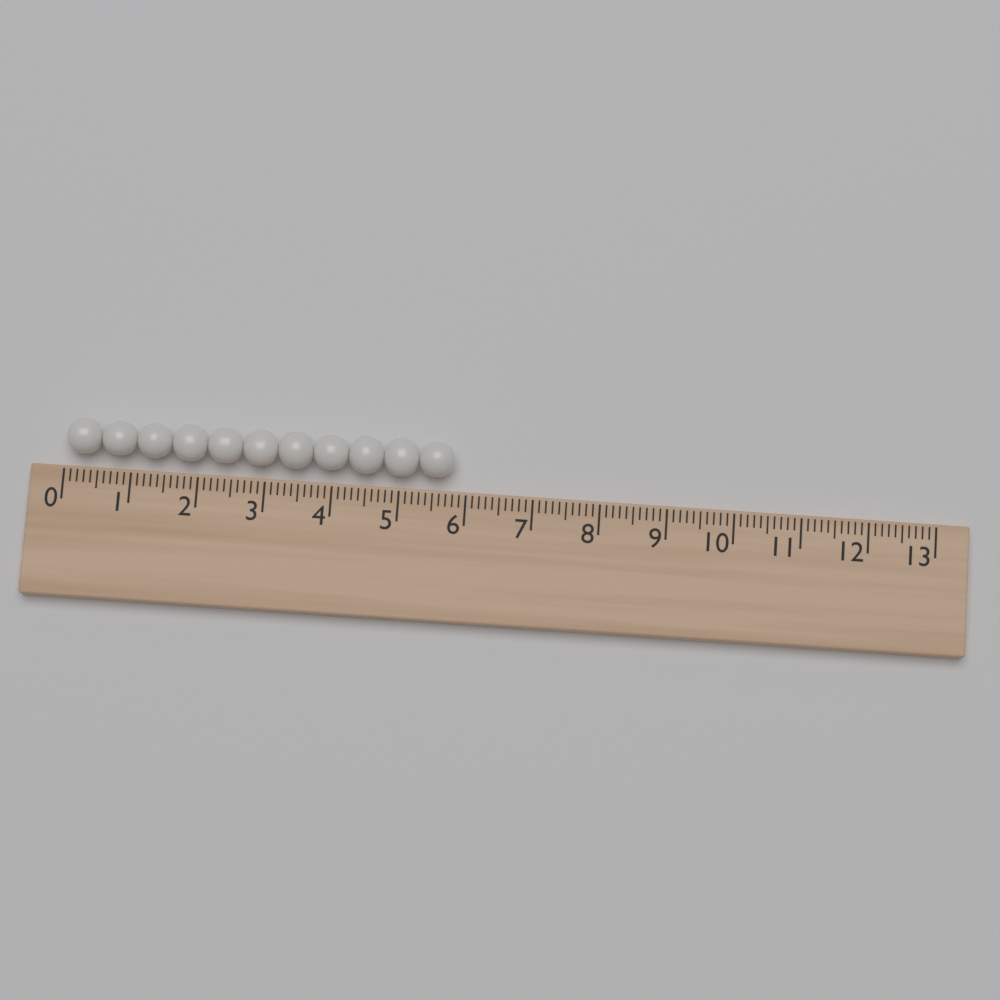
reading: 5.8 (no unit)
